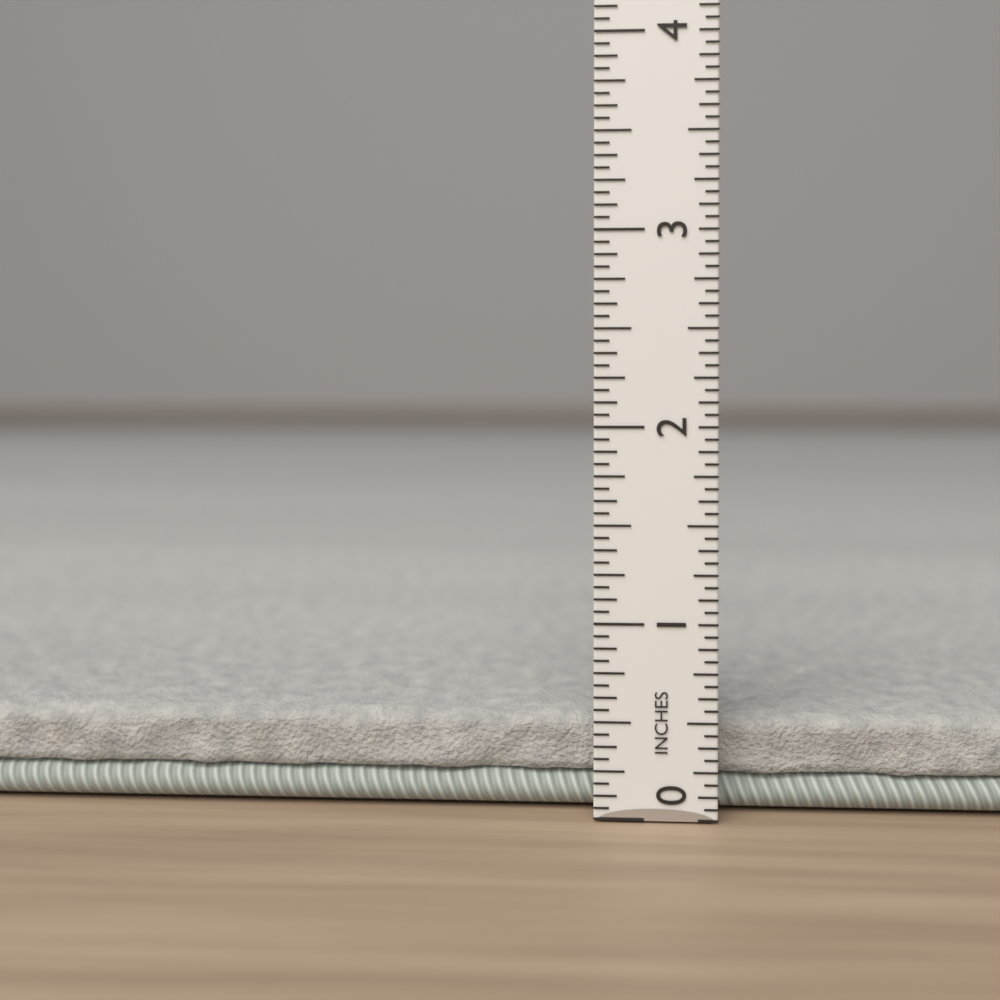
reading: 0.5000 in
